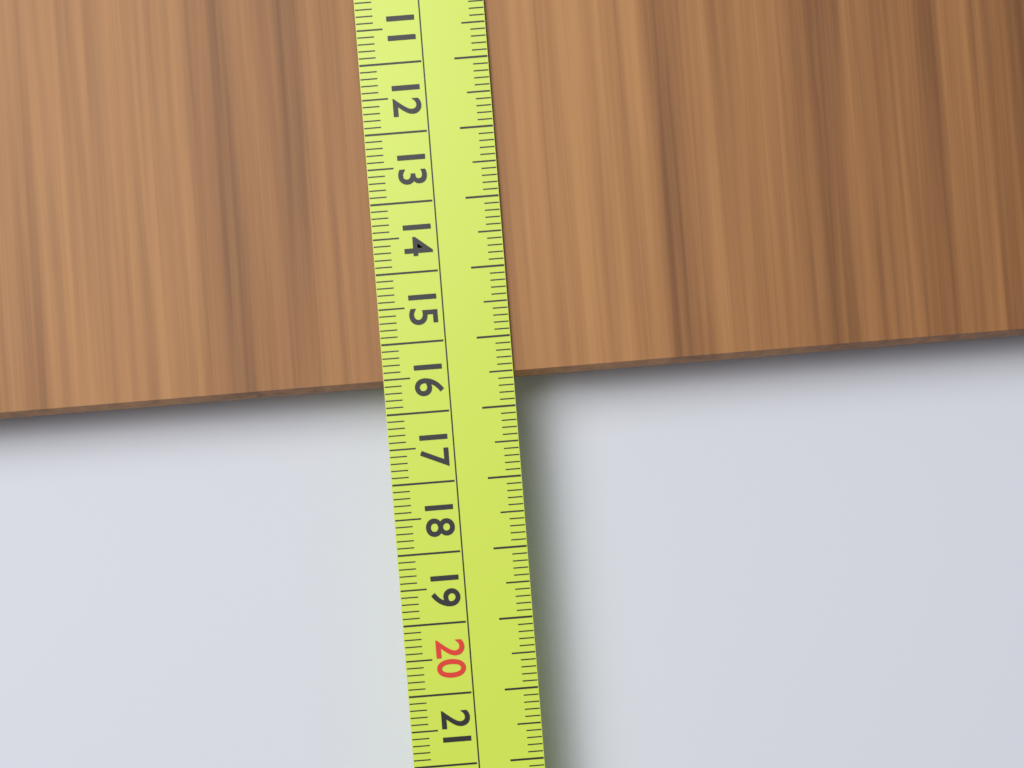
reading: 15.6 cm
